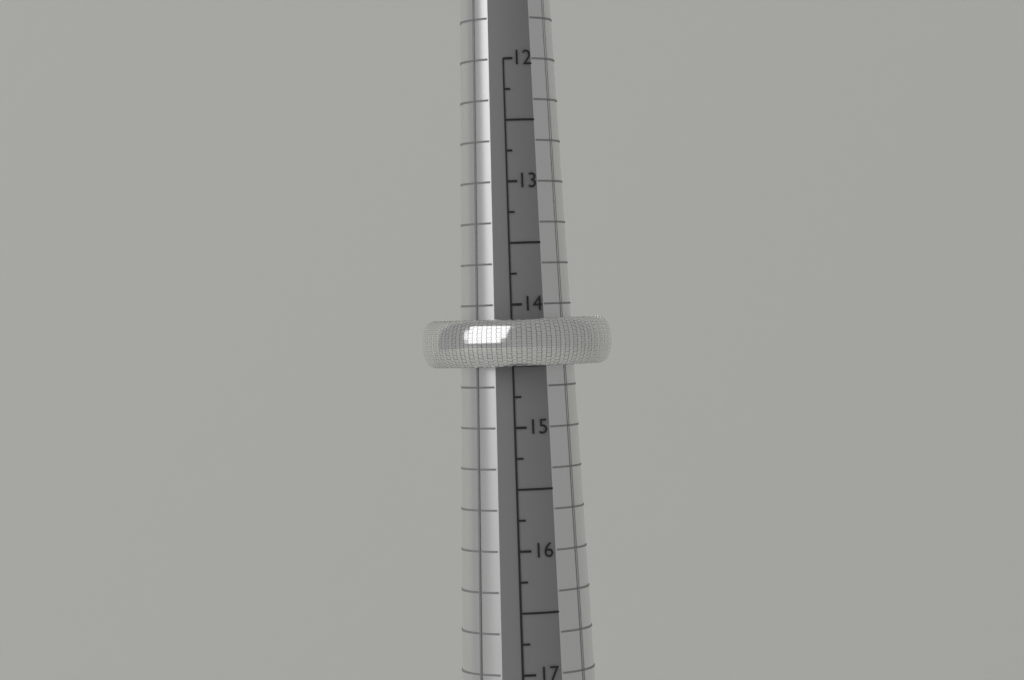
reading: 14.50 mm
